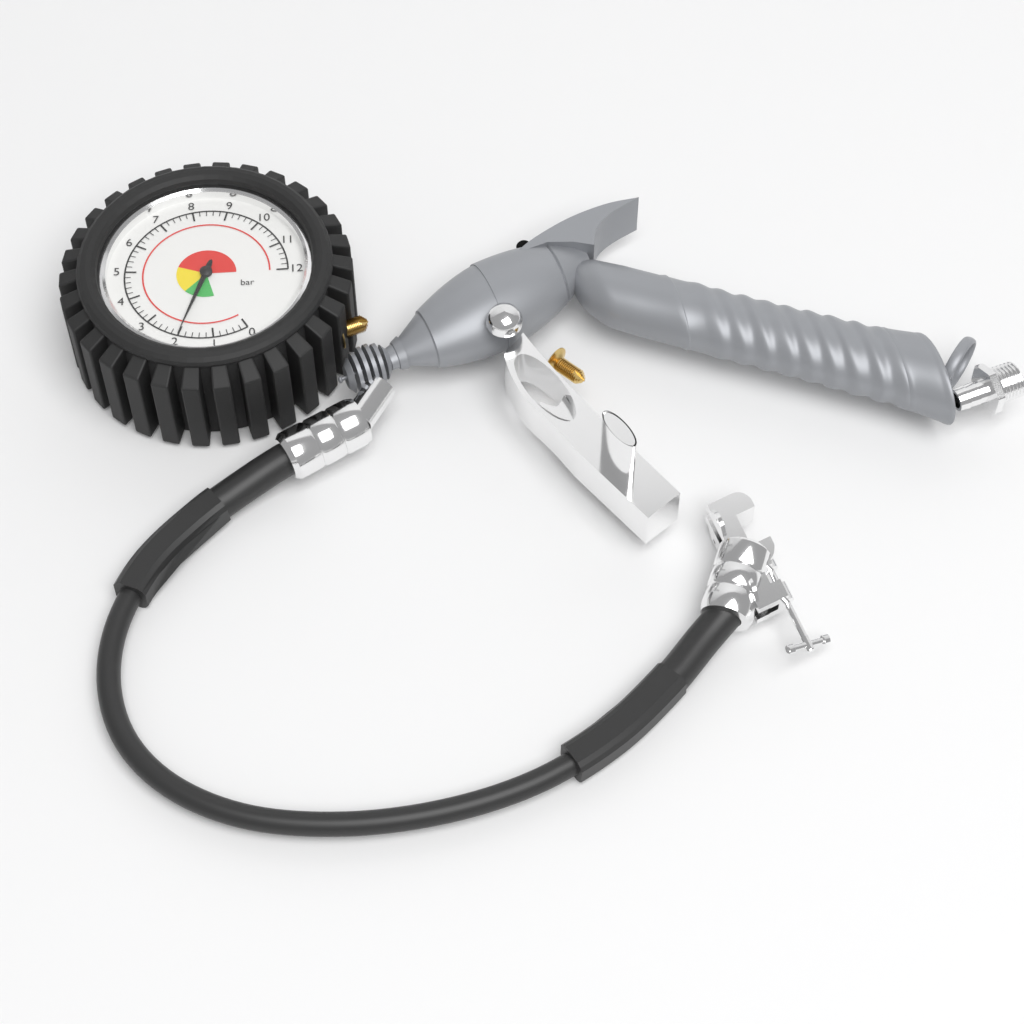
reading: 2.0 bar
